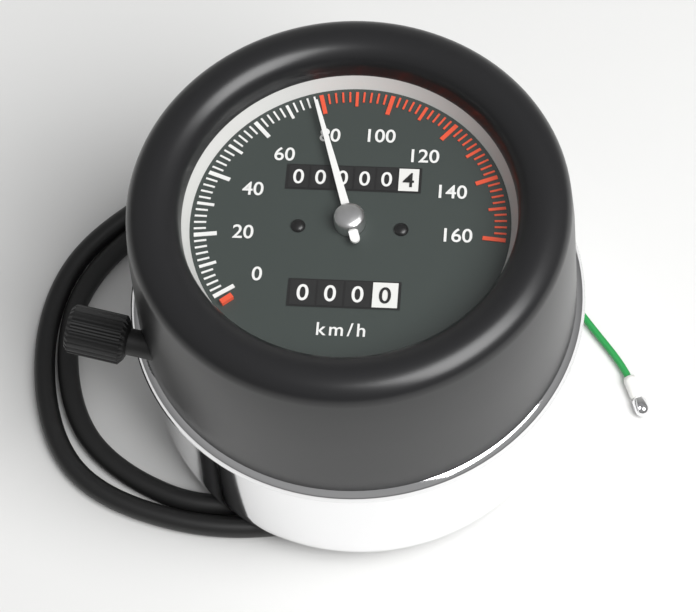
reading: 78 km/h
